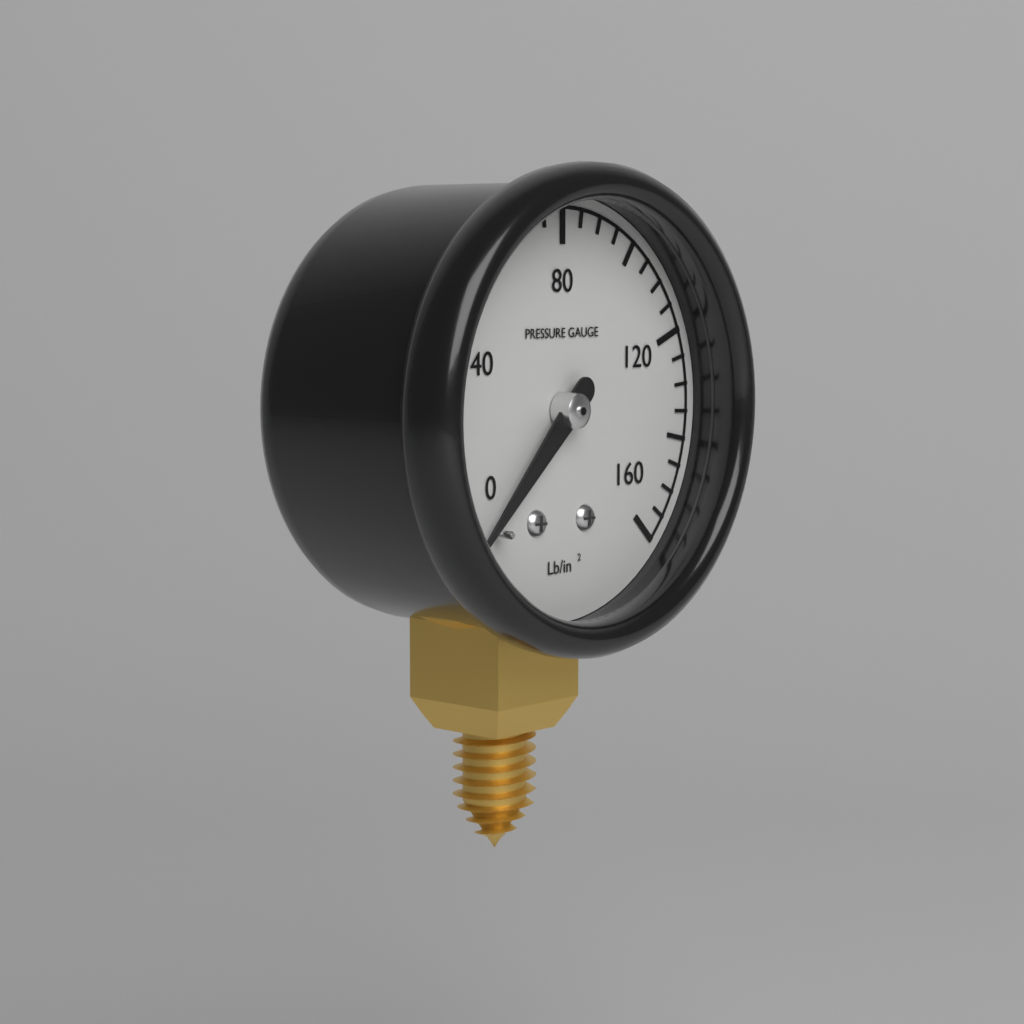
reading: 0 lb/in²
